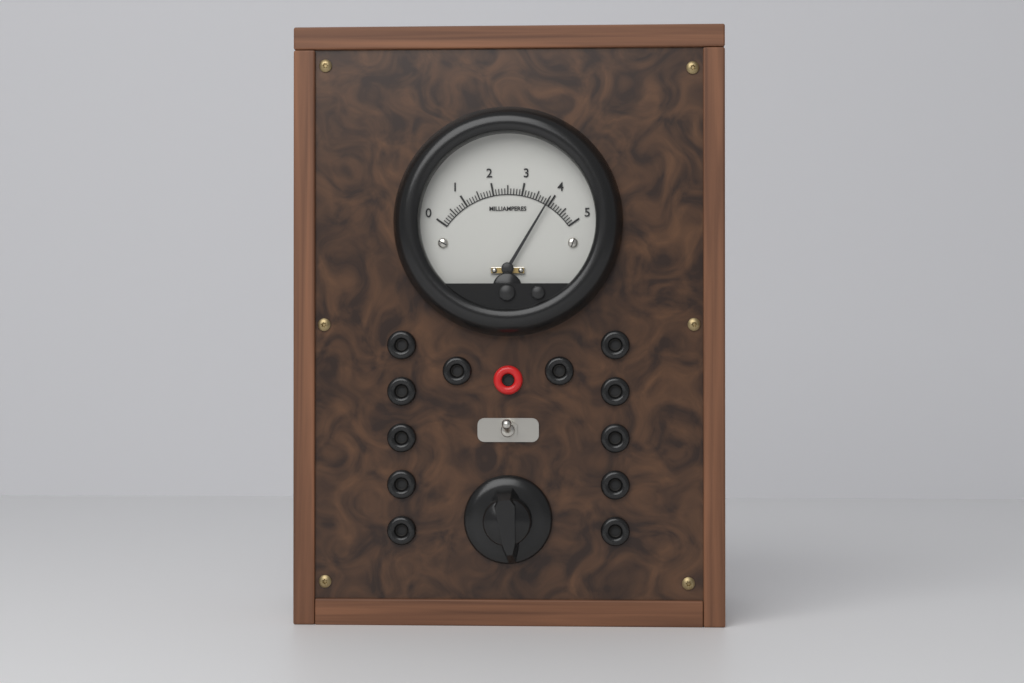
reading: 3.9 mA
